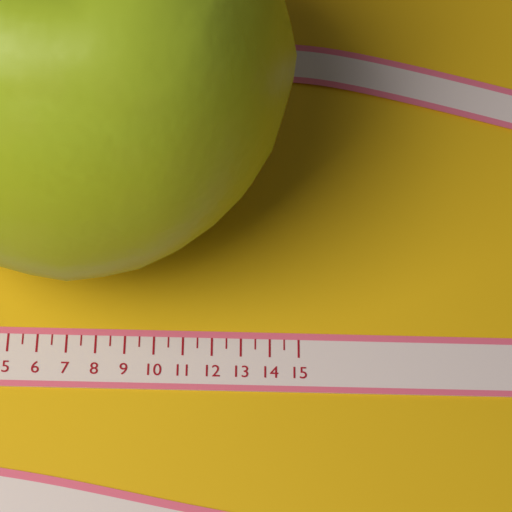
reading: 14.5 cm
